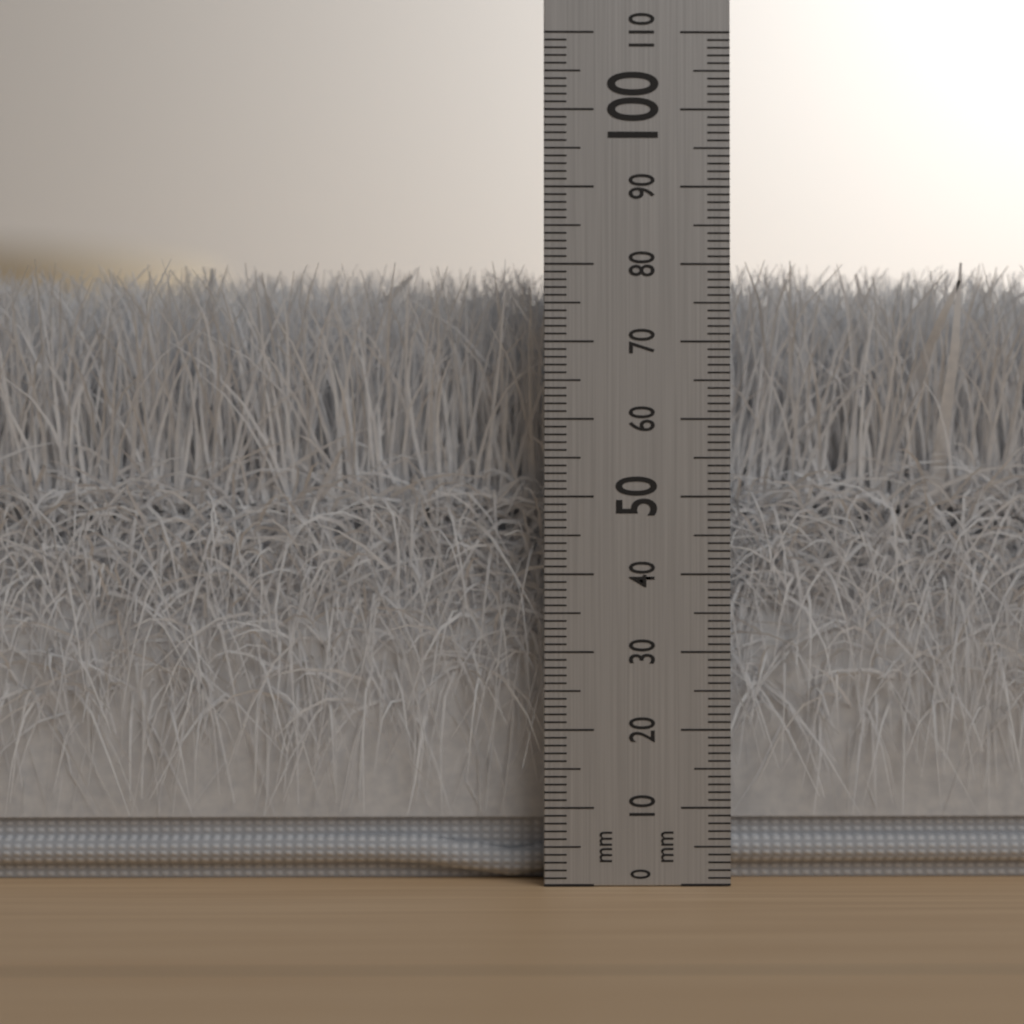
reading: 81 mm
